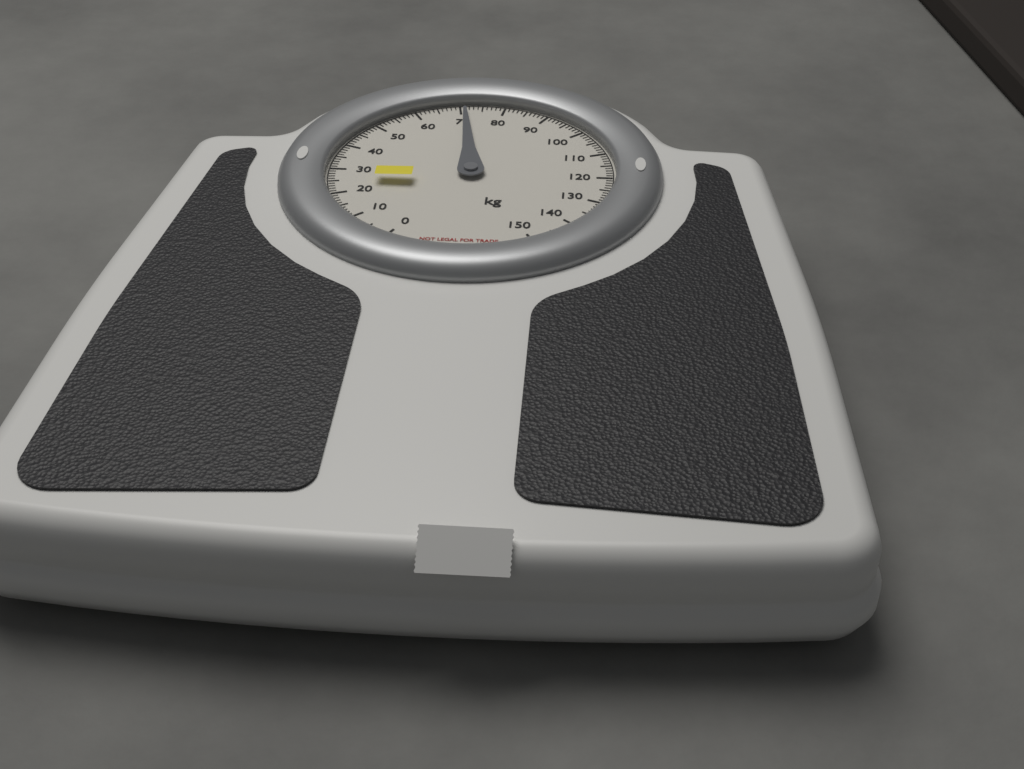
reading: 71 kg
